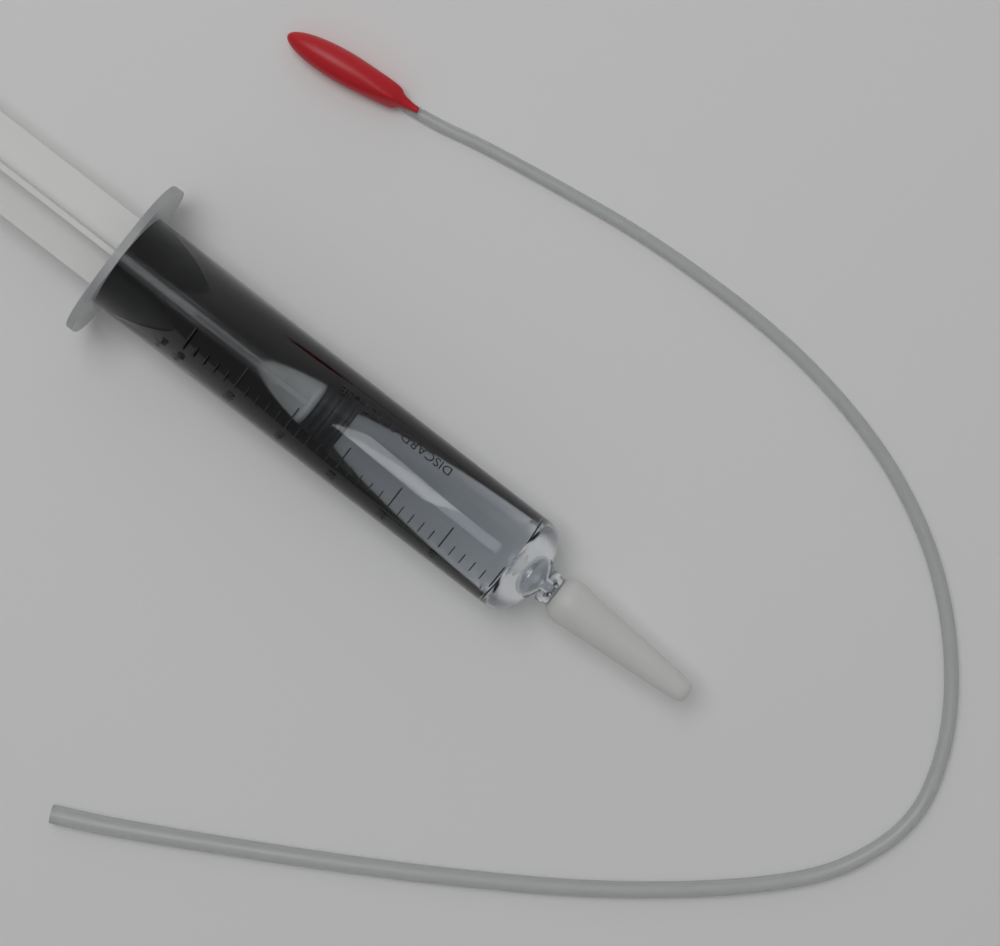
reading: 32 ml
